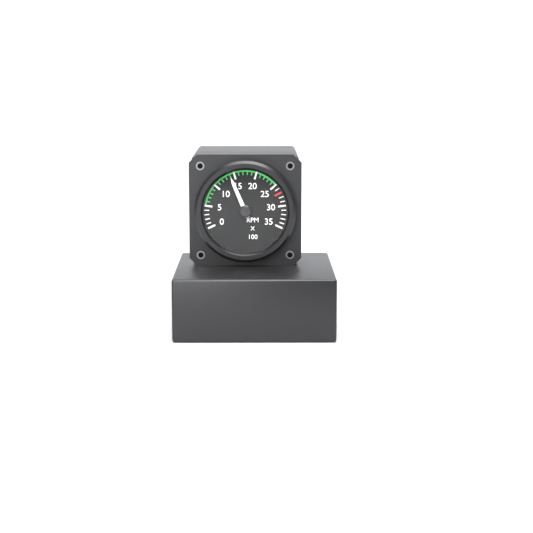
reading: 1400 RPM
